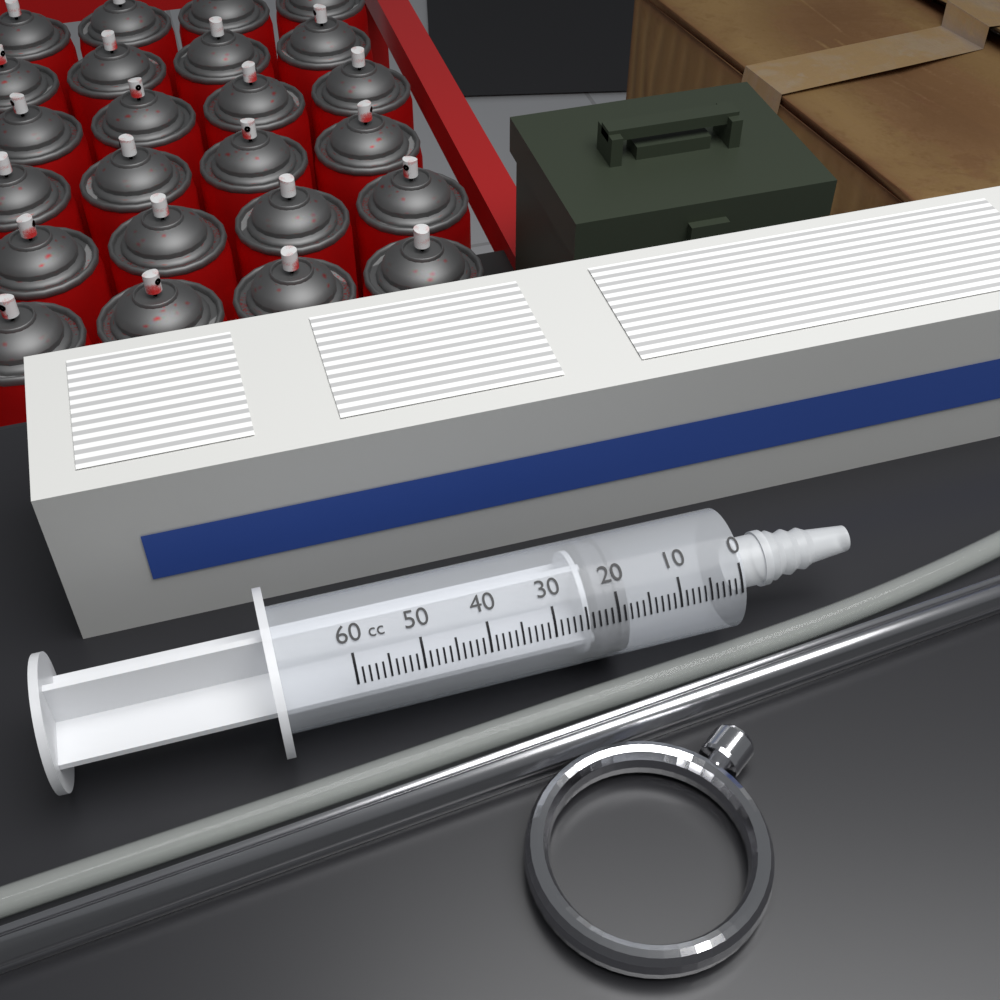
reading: 18 cc
